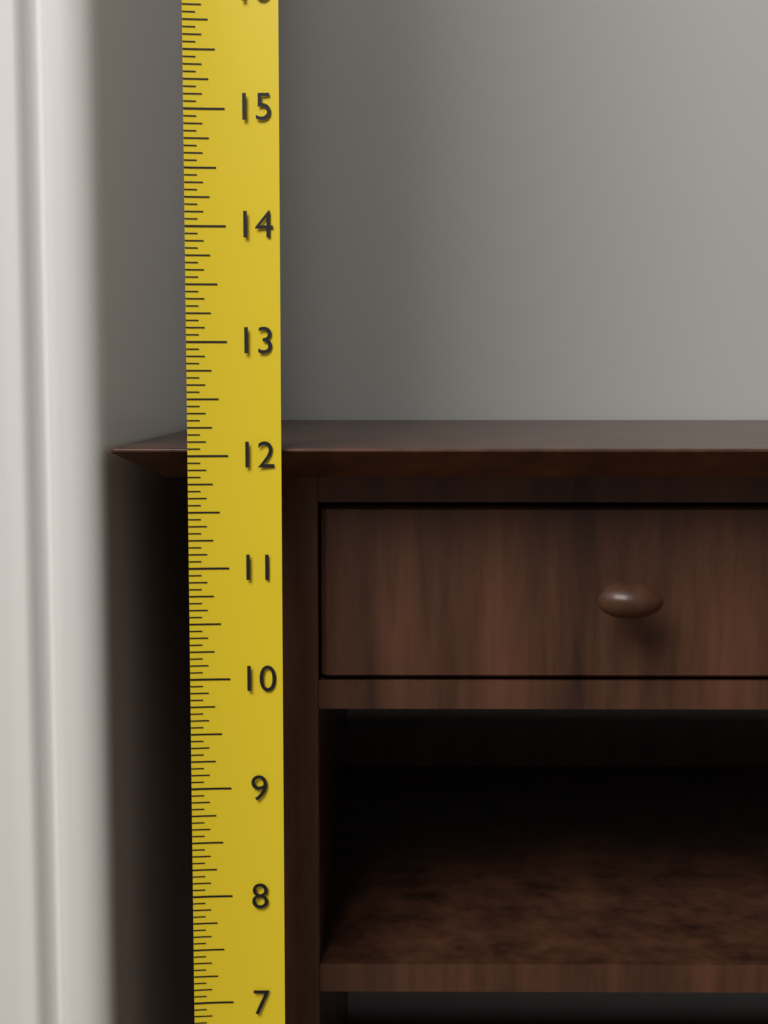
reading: 12.0625 (no unit)
